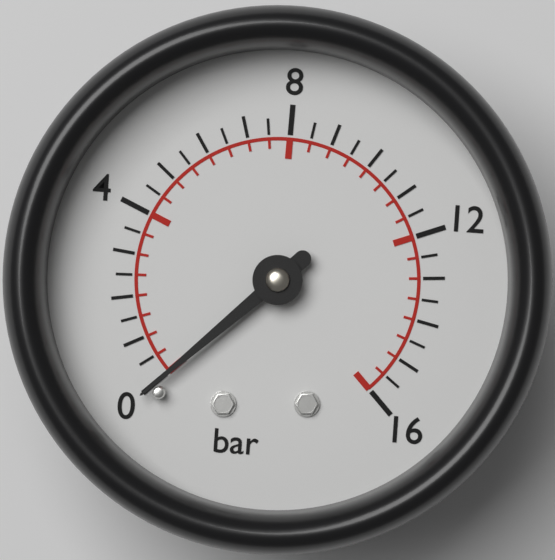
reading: 0.0 bar
